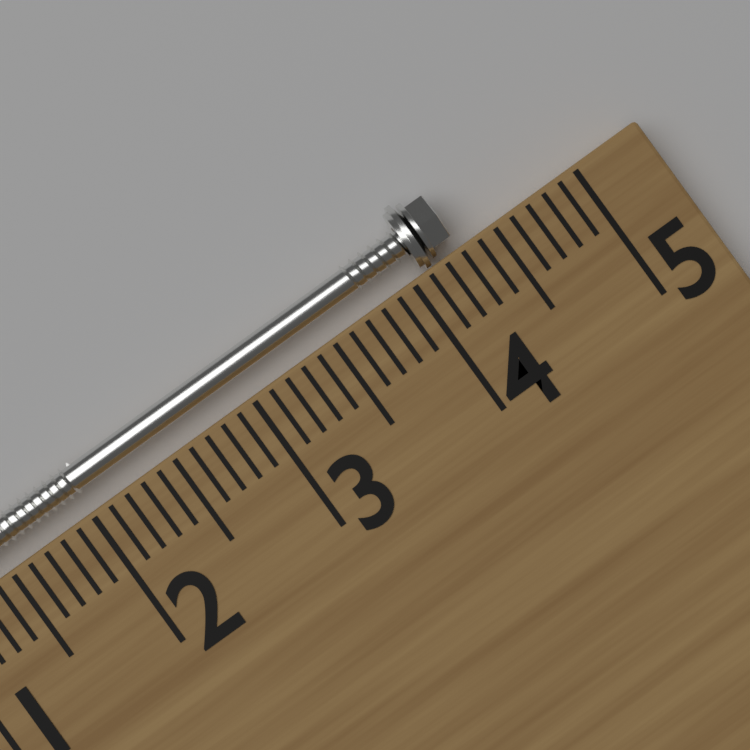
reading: 4.3 cm
